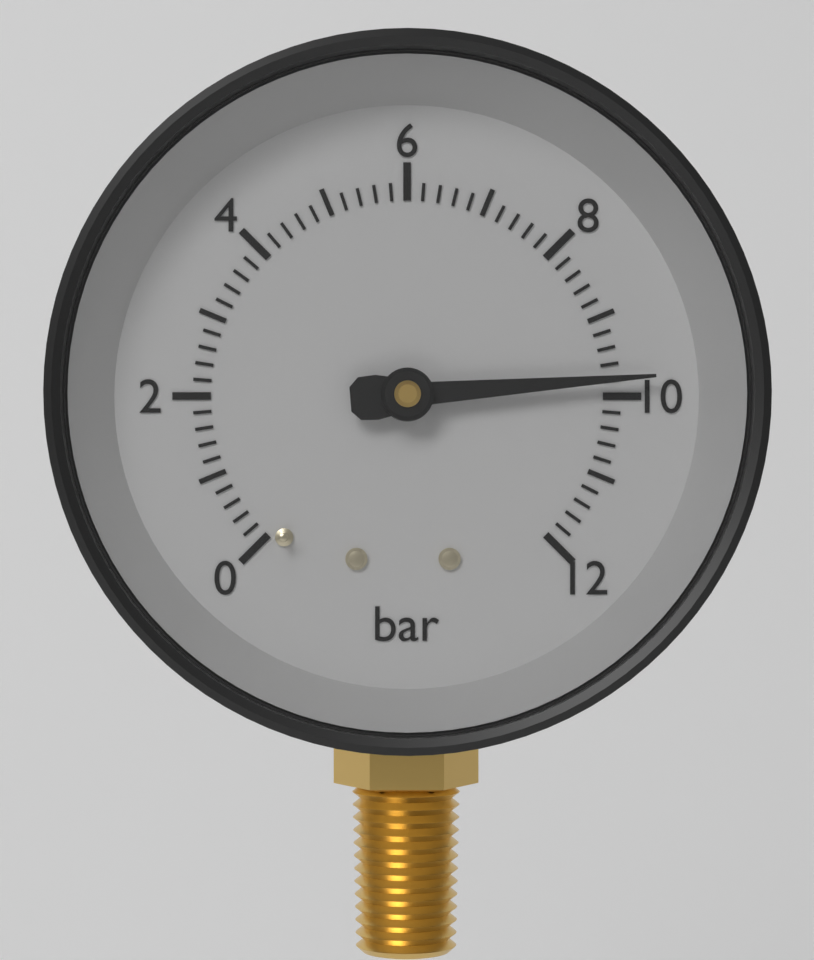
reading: 9.8 bar
